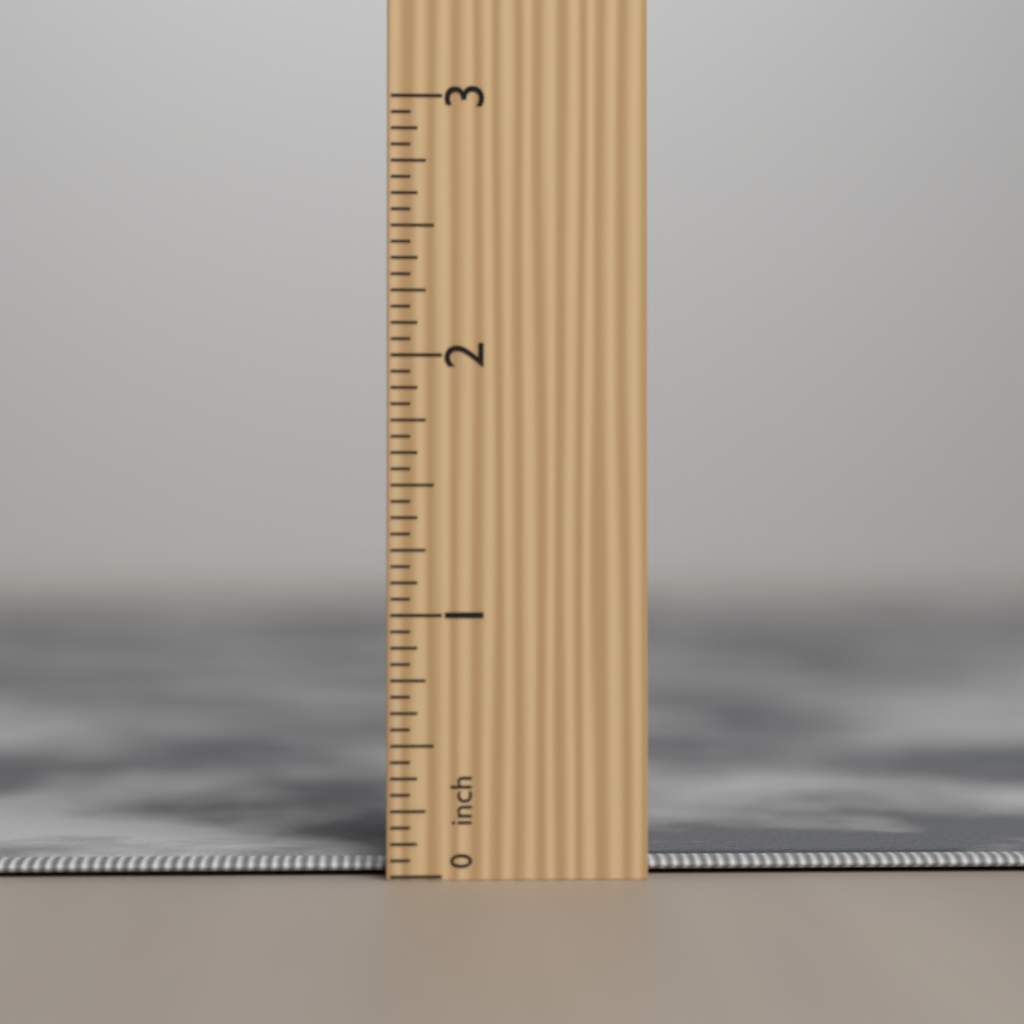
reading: 0.0625 in
